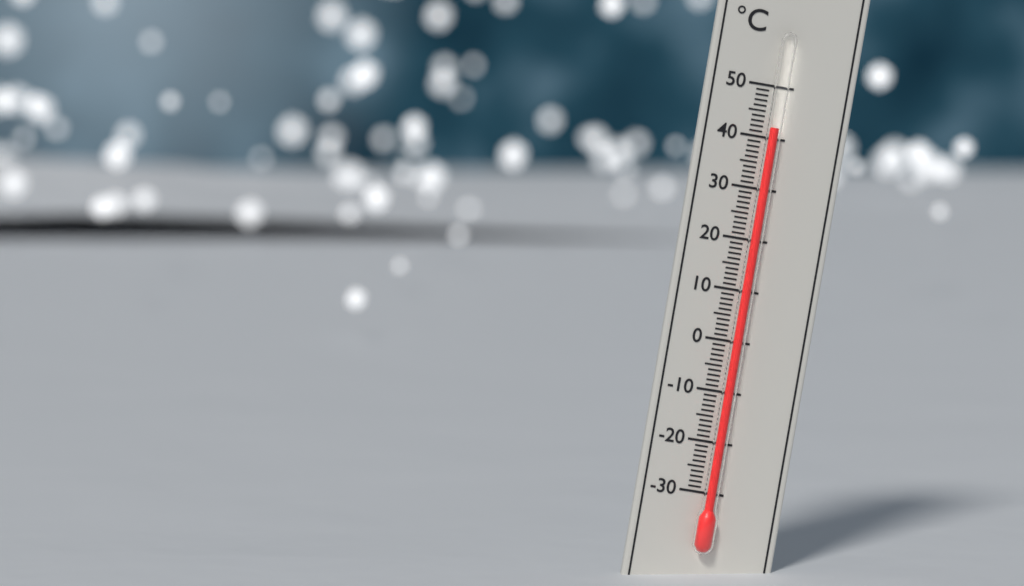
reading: 42 °C
